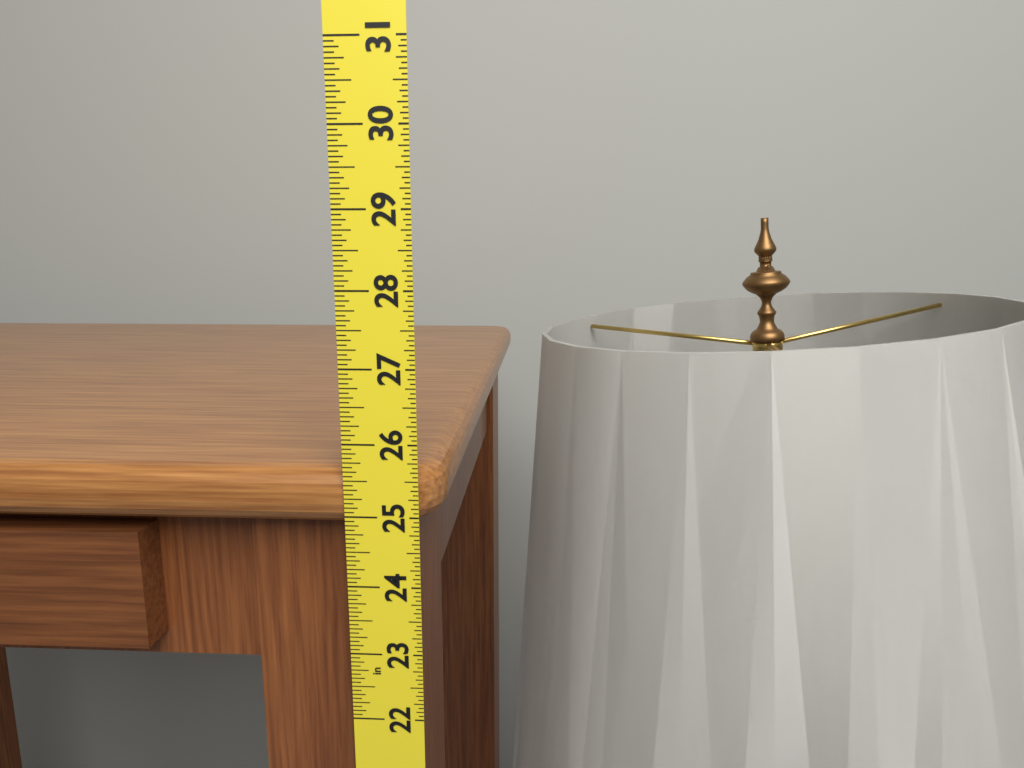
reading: 25.6250 in
